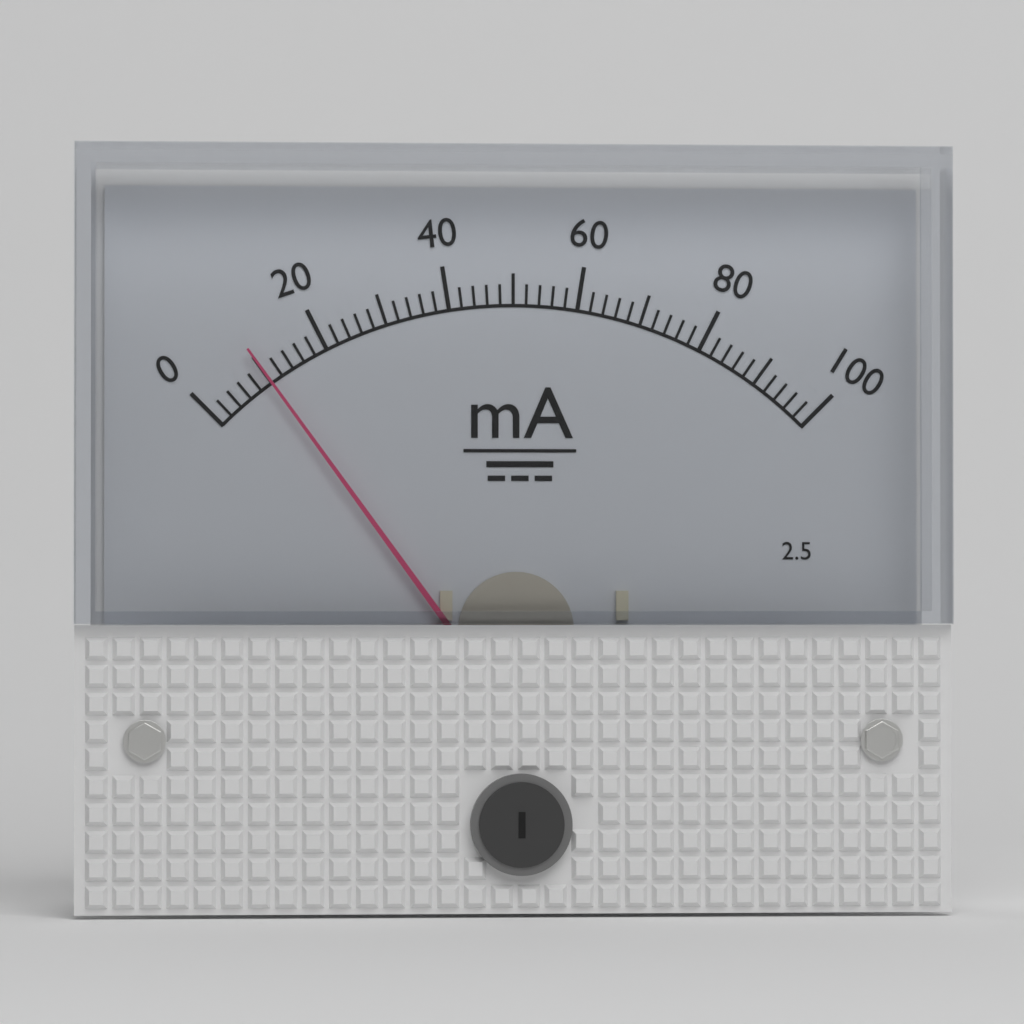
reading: 10 mA
